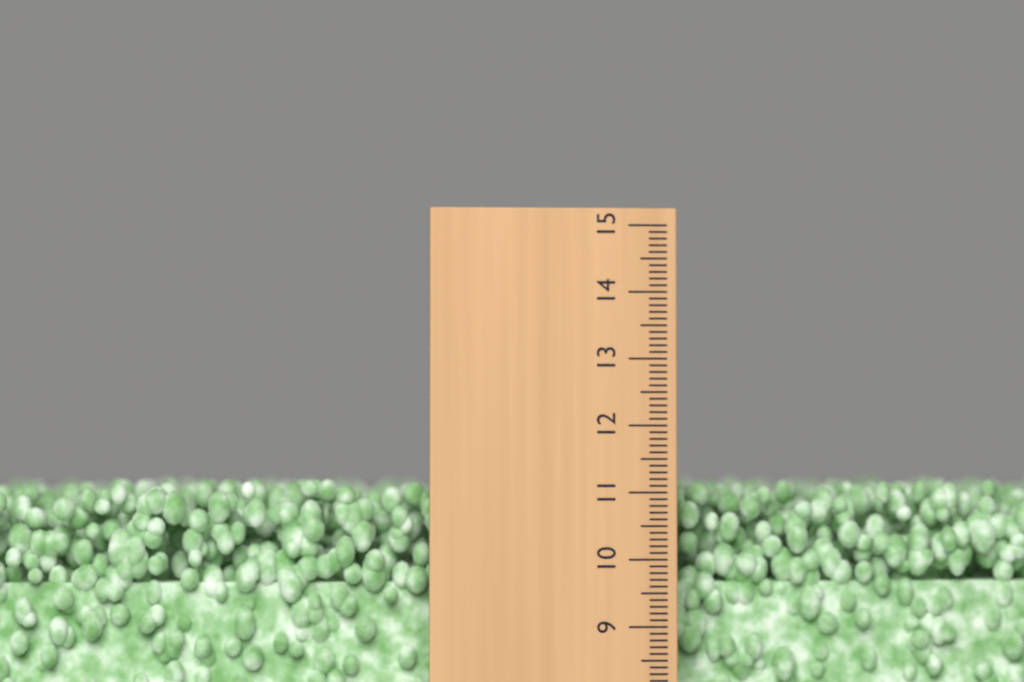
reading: 11.2 (no unit)
